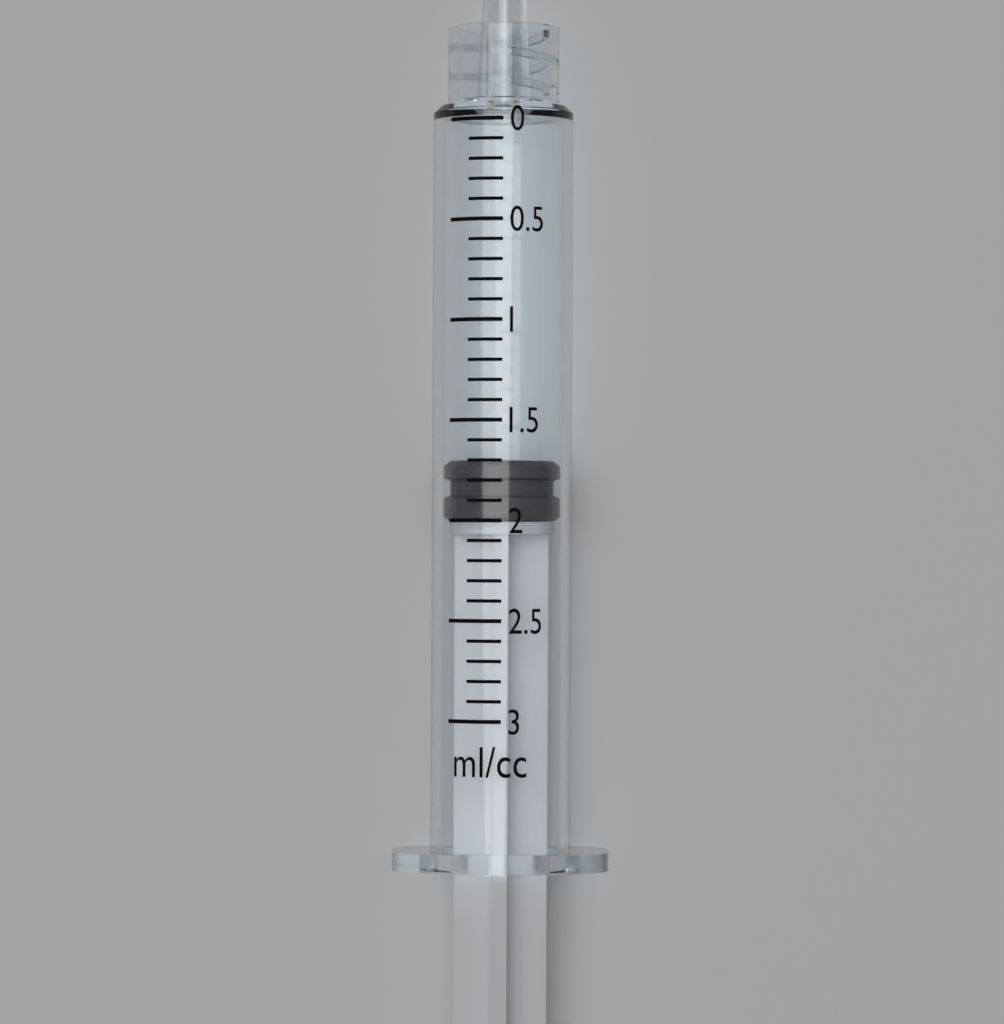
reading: 1.7 ml
